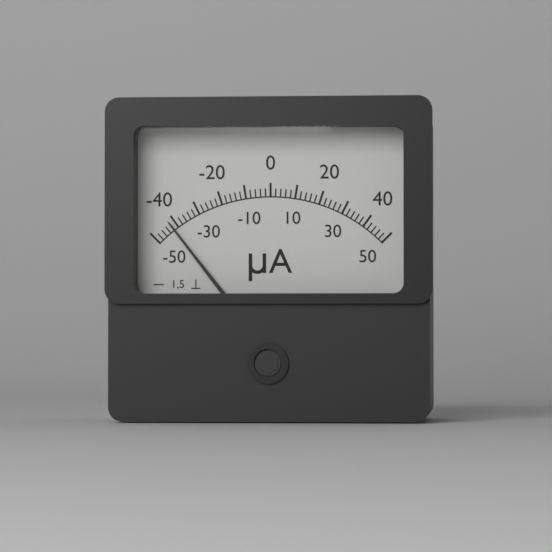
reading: -42 µA
